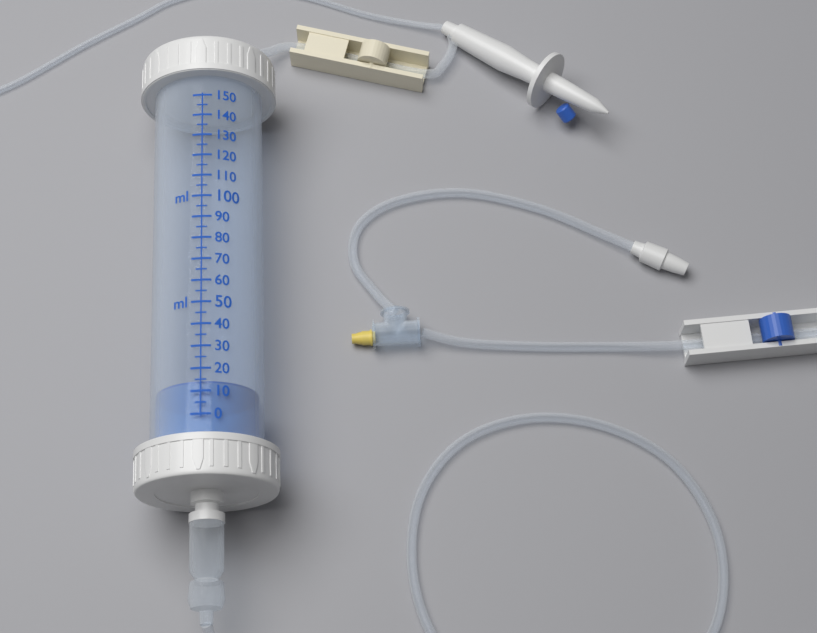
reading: 15 ml
